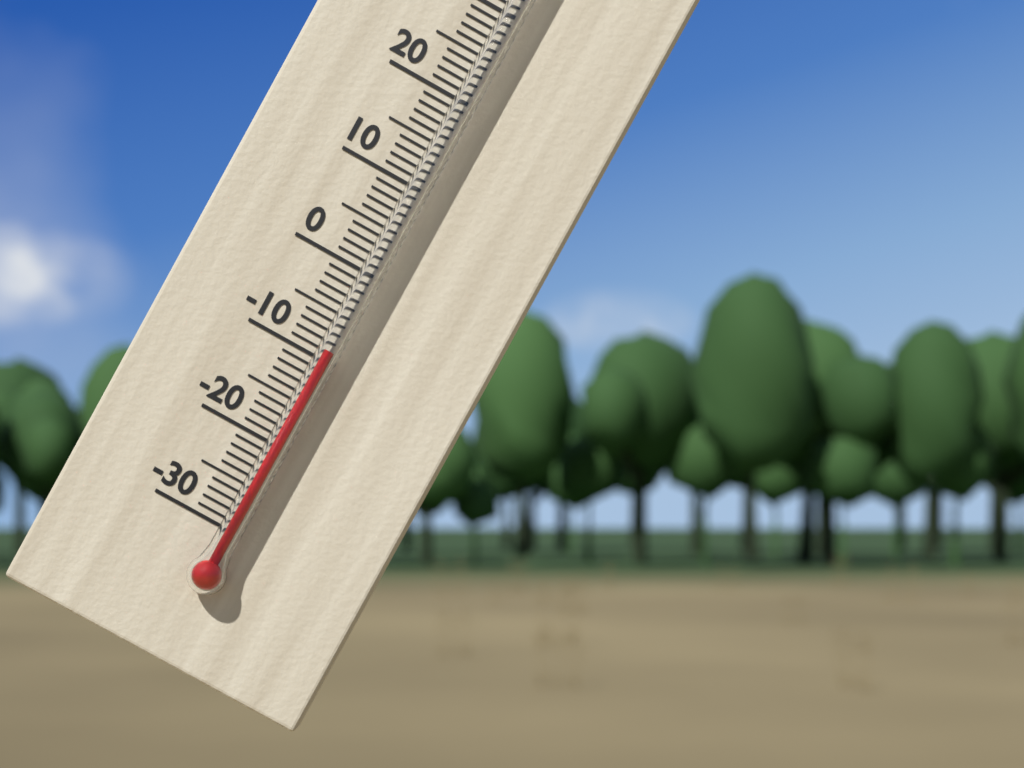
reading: -9 °C
